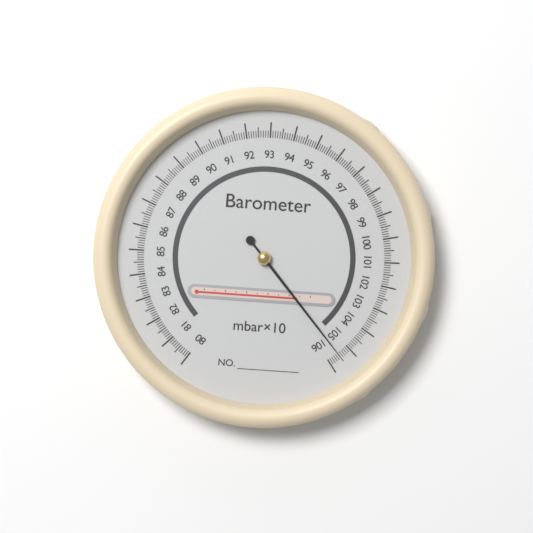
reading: 105.5 mbar×10
